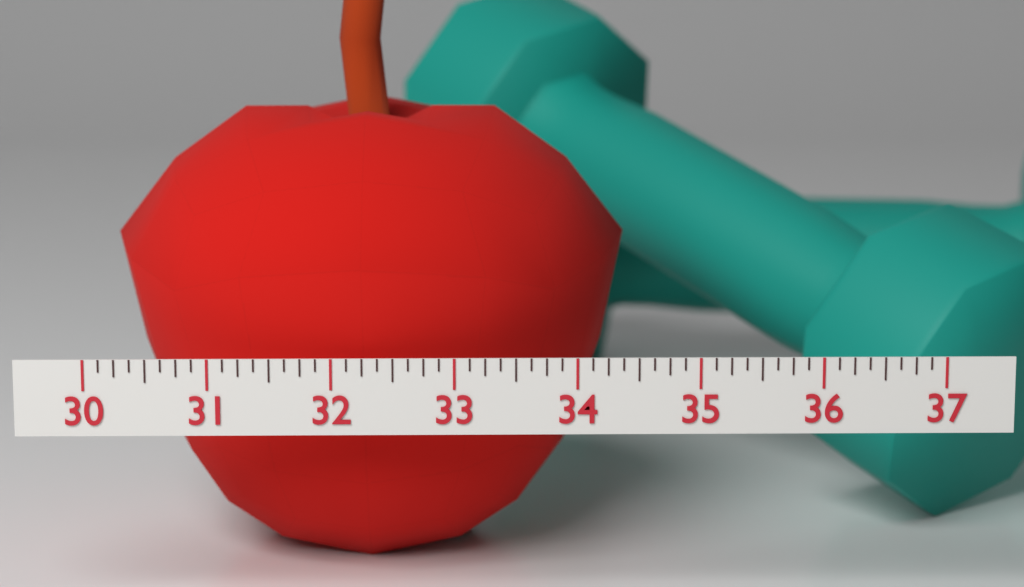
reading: 34.500 (no unit)
